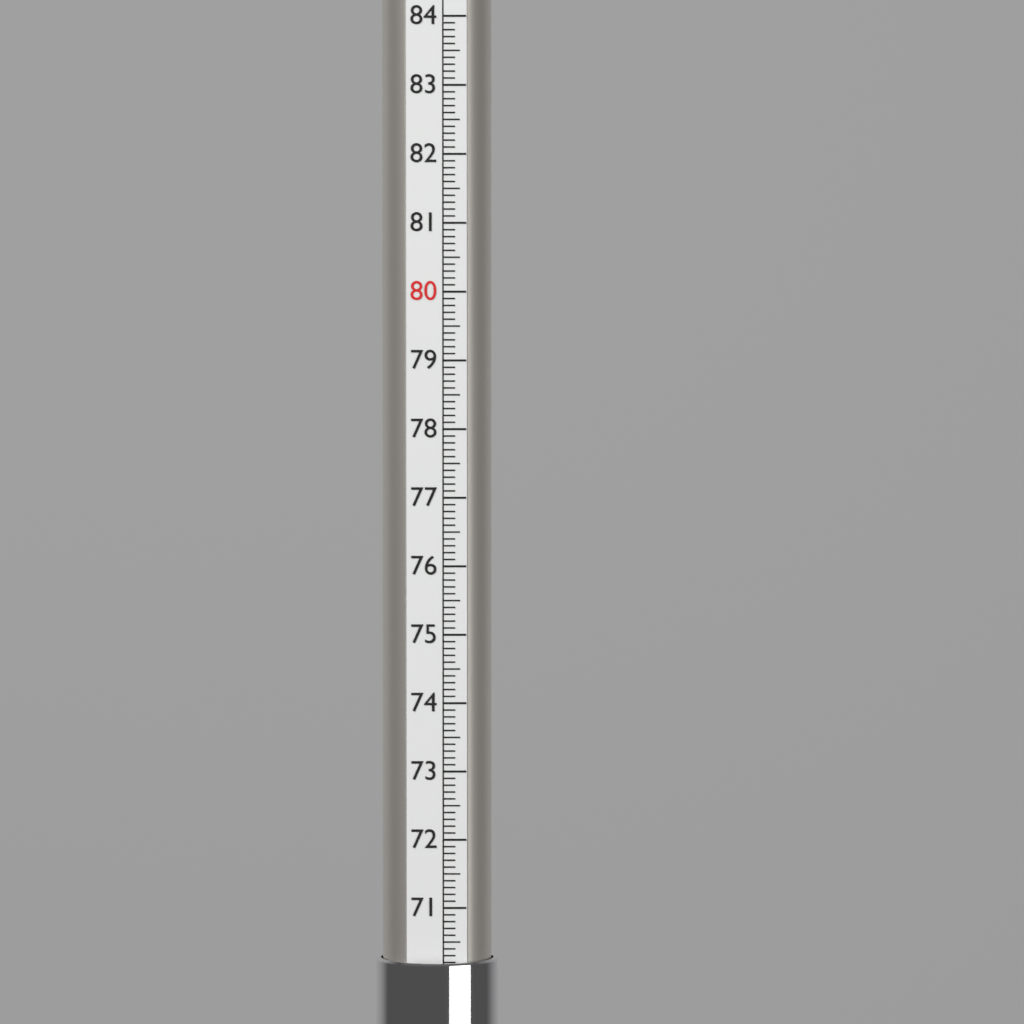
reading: 70.2 (no unit)
